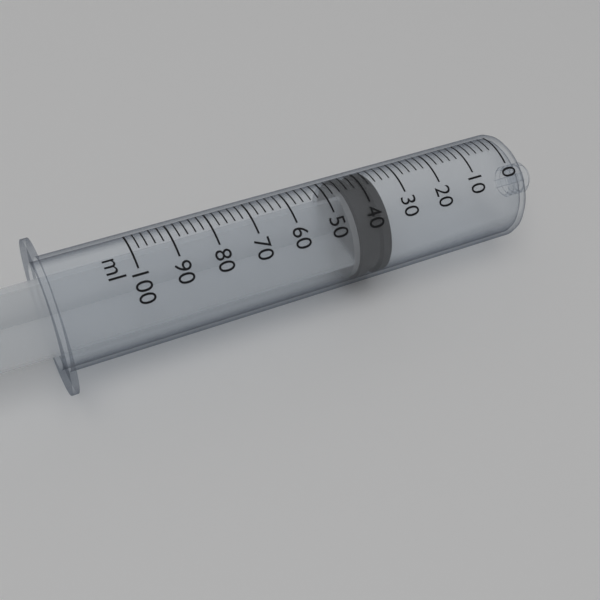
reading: 36 ml
